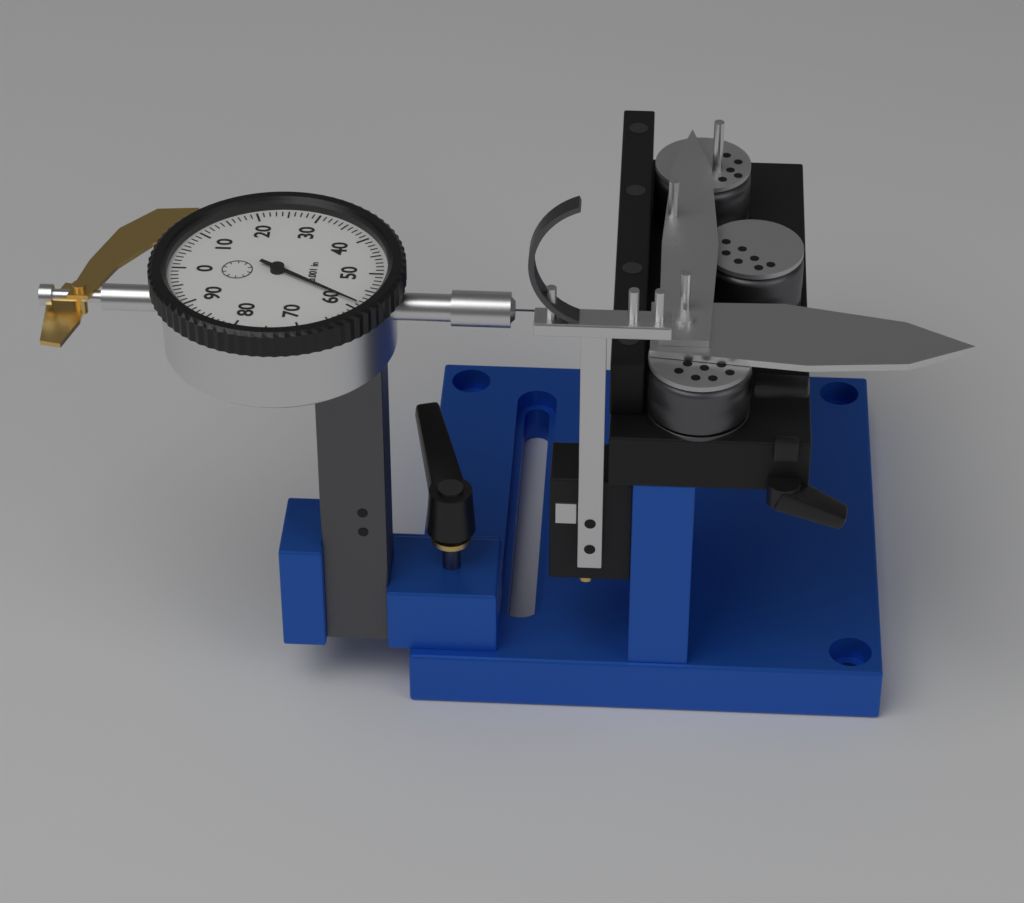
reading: 0.059 in
